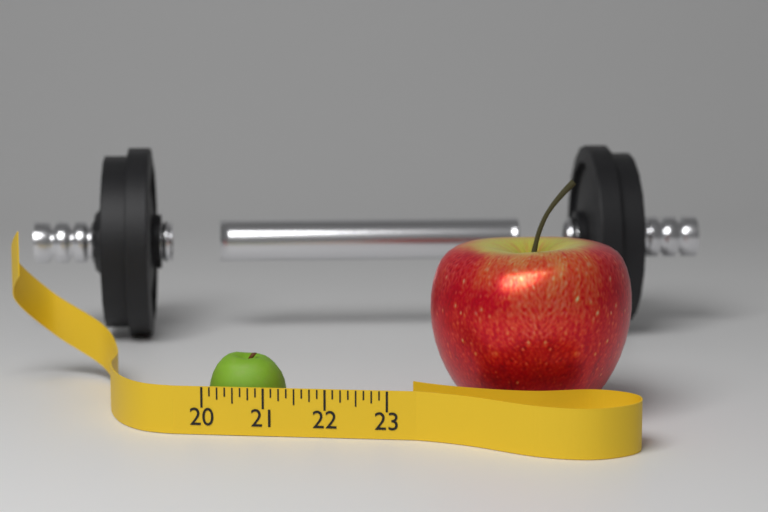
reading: 21.250 (no unit)
